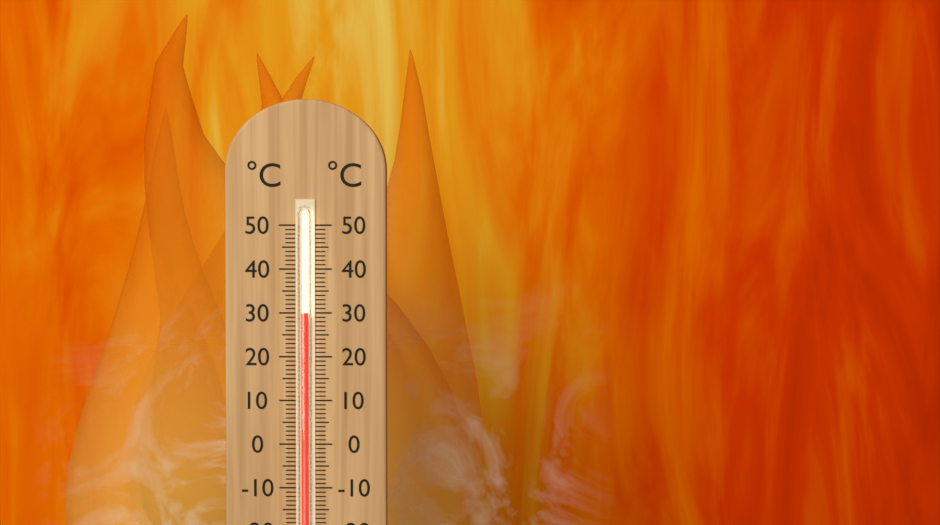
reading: 30 °C
